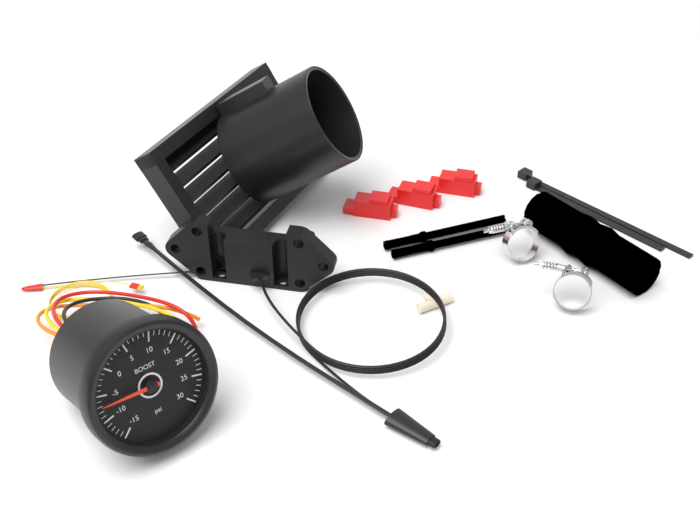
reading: -7 psi
